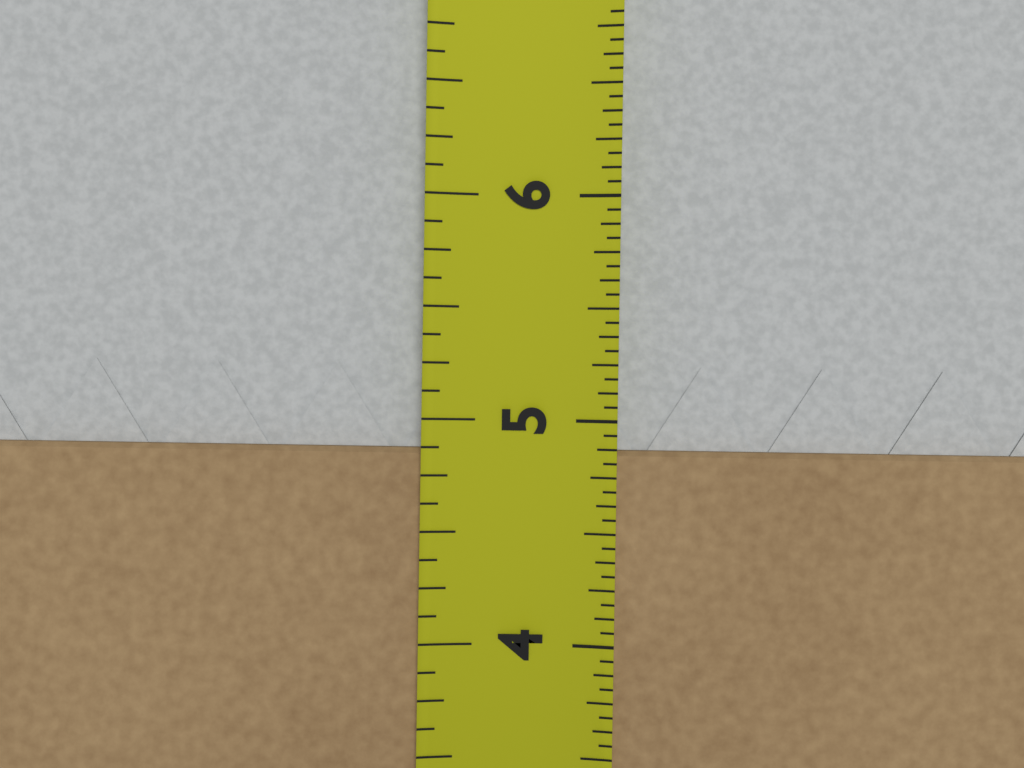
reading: 4.8750 in
